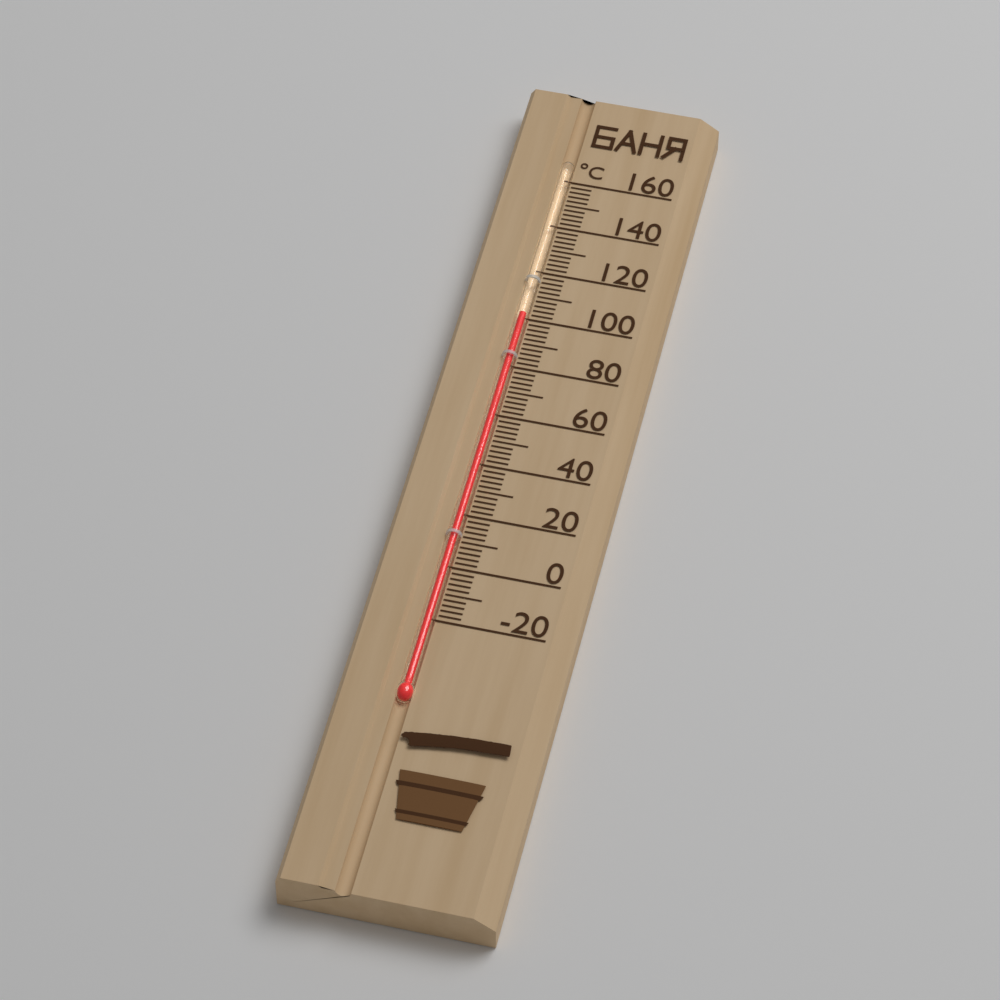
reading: 102 °C
